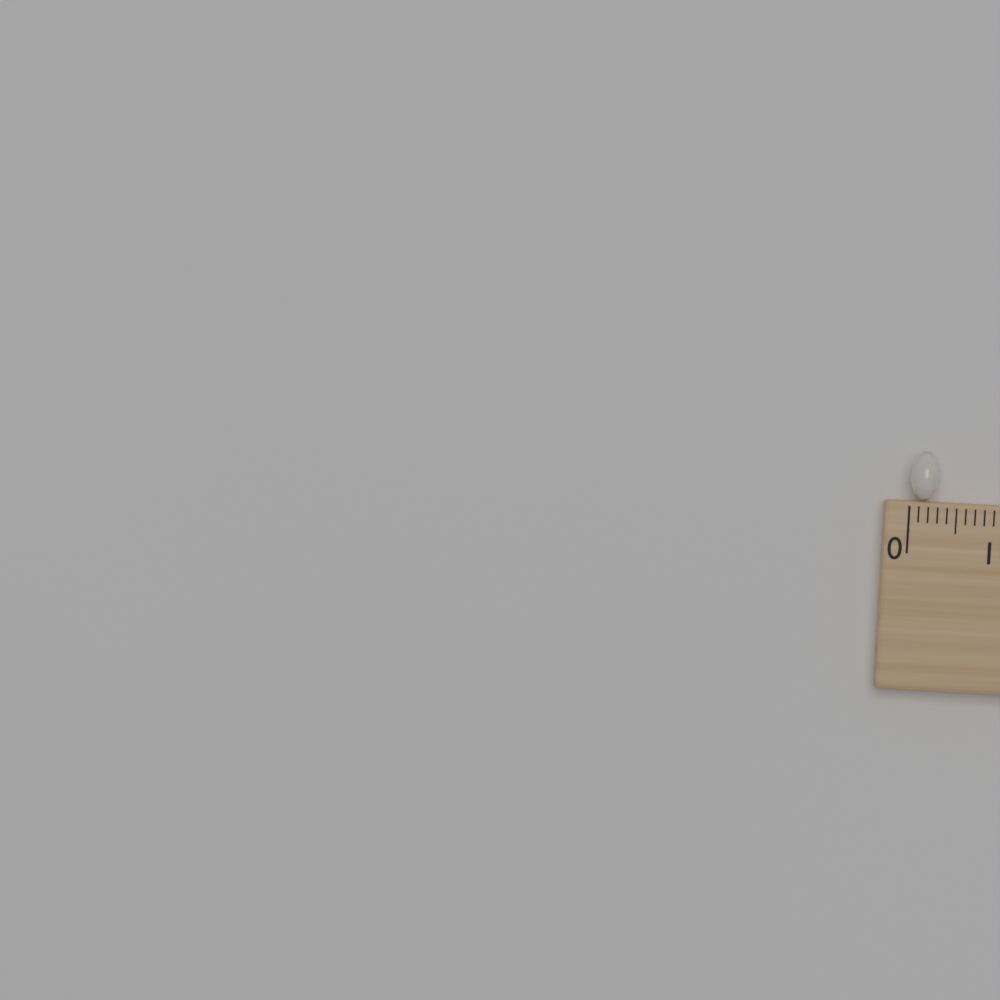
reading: 0.3 (no unit)
